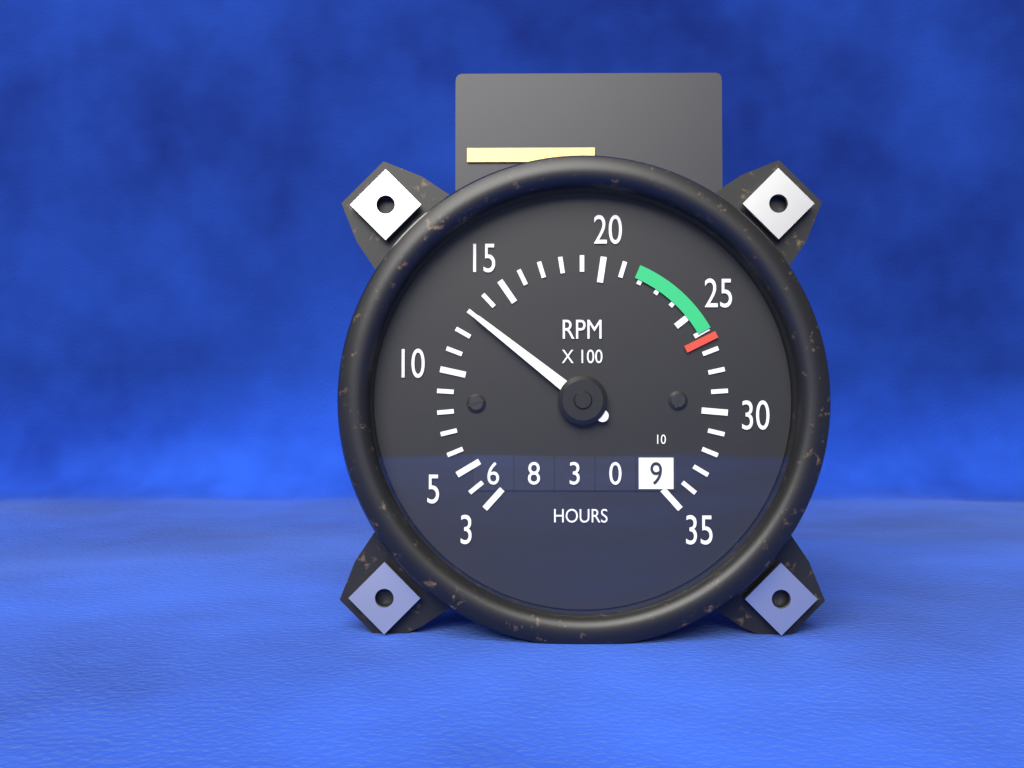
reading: 1300 RPM
